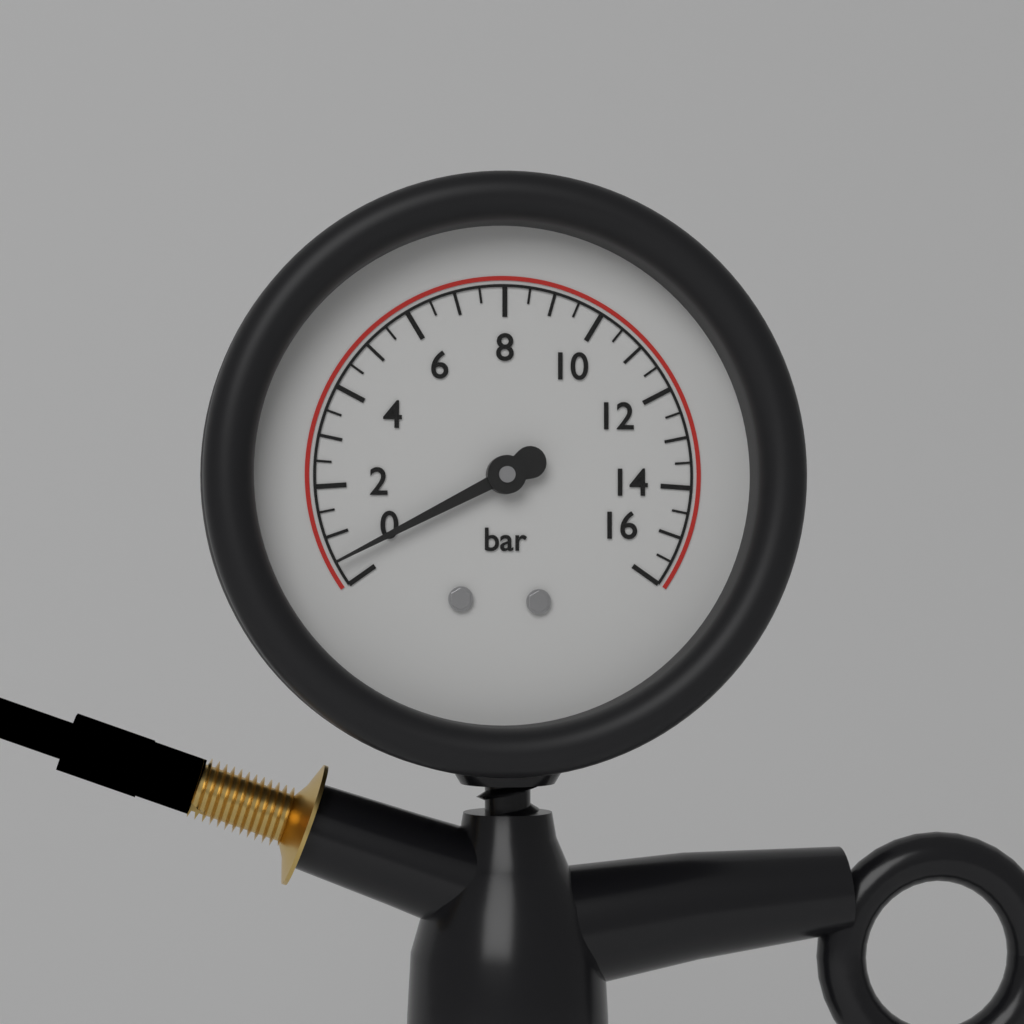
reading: 0.5 bar
